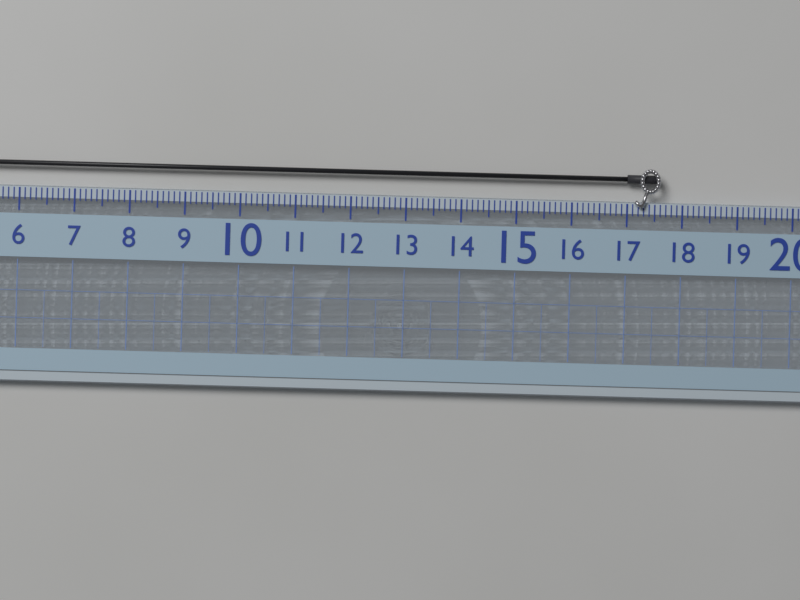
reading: 17.6 (no unit)
